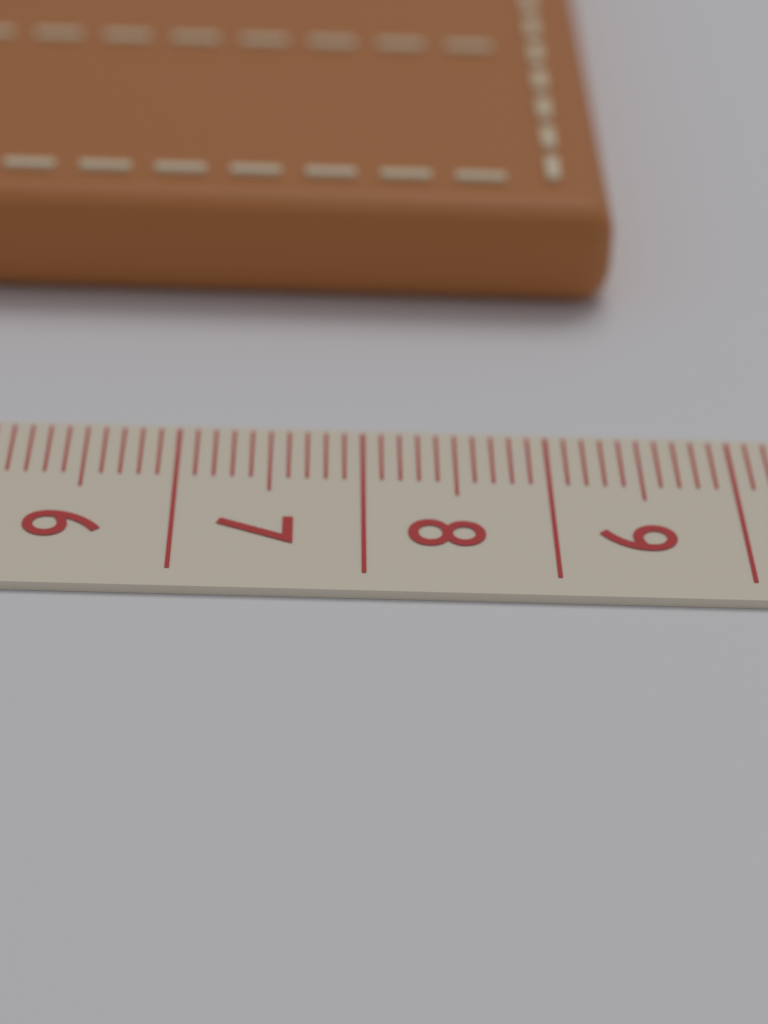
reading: 9.5 cm
